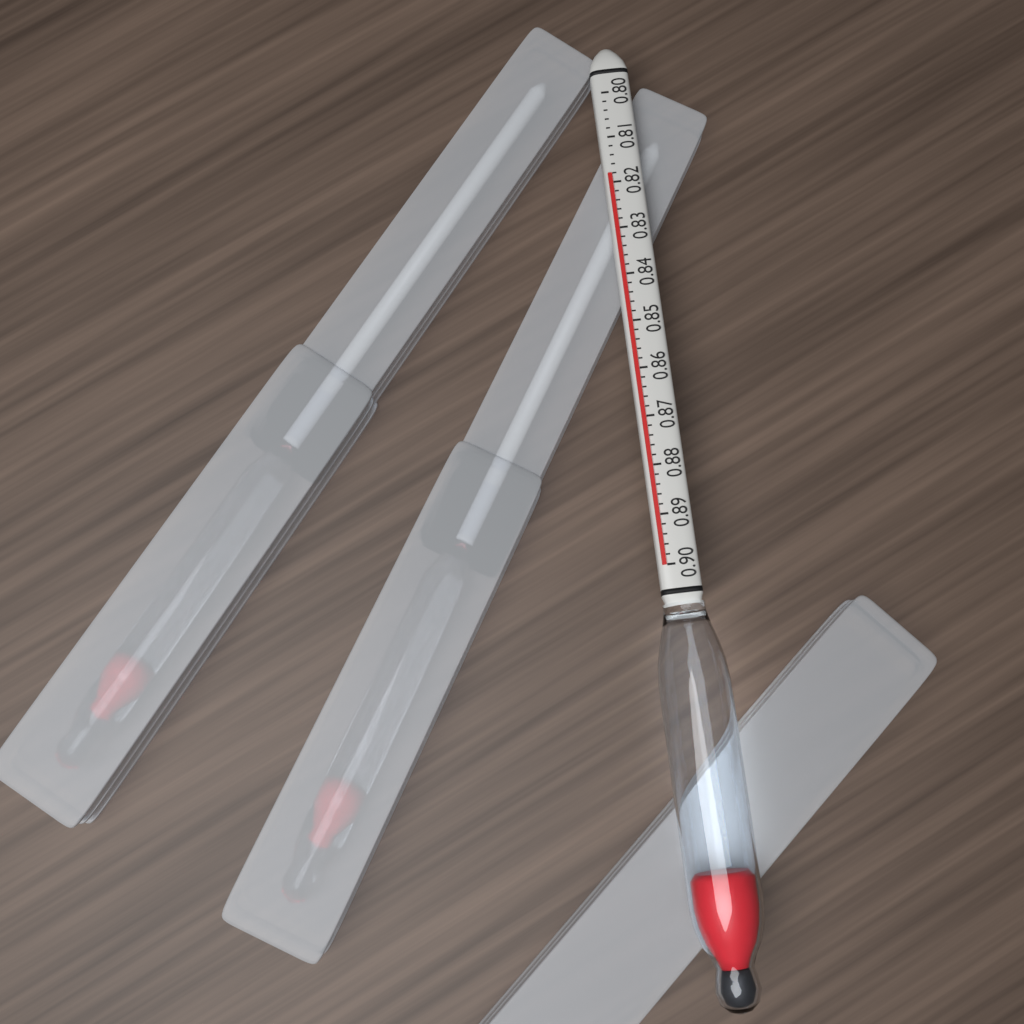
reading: 0.818 (no unit)
